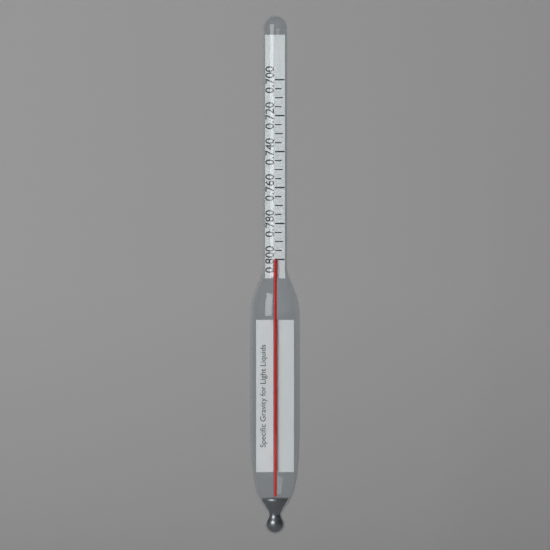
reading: 0.800 (no unit)
